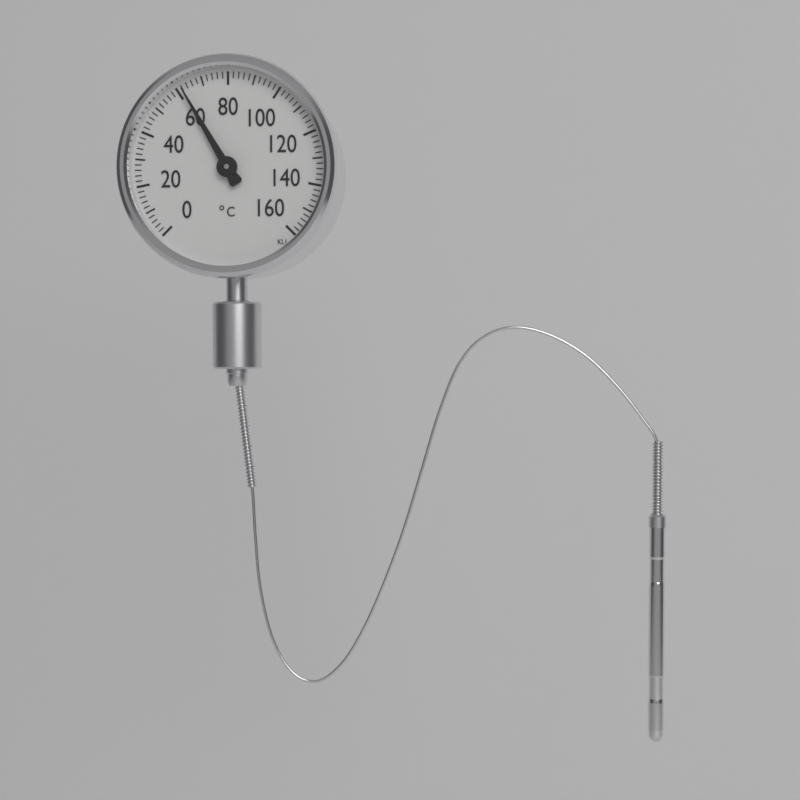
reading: 62 °C
